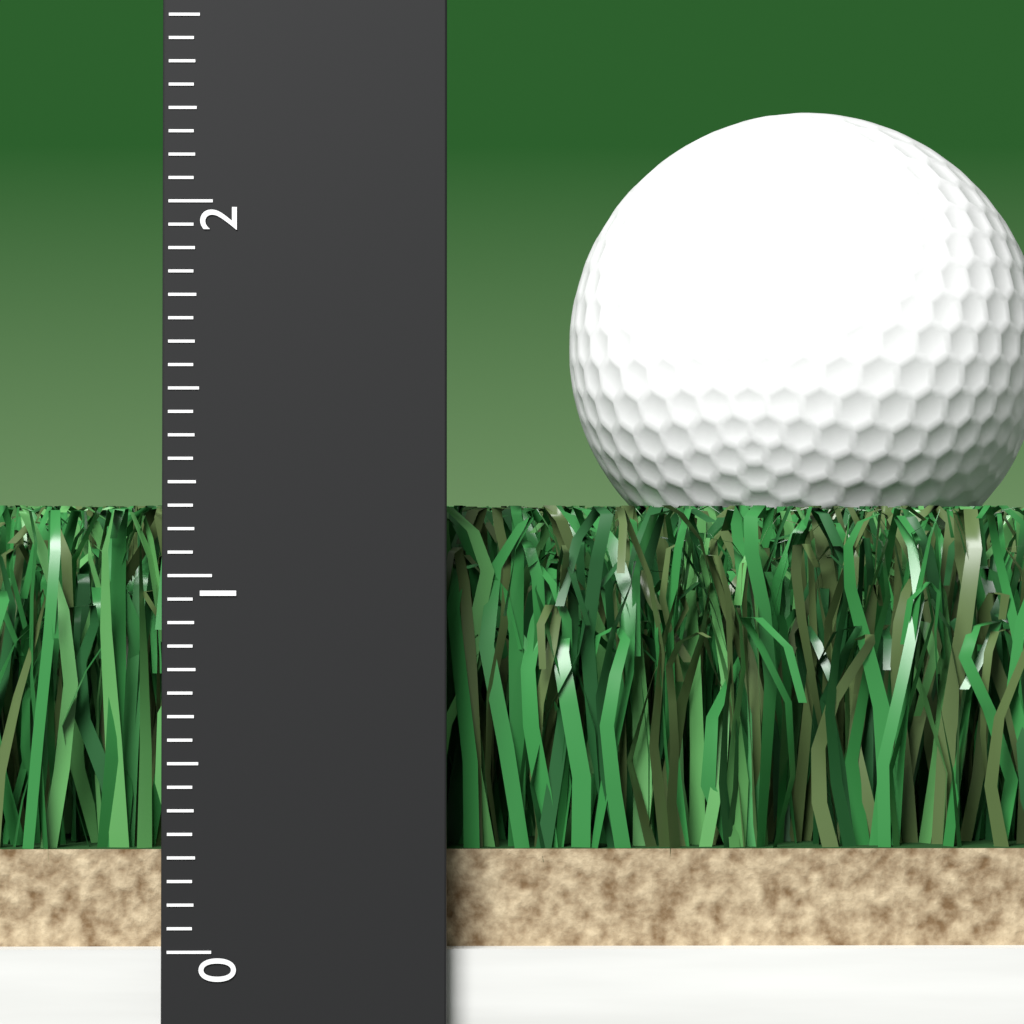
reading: 1.1875 (no unit)
